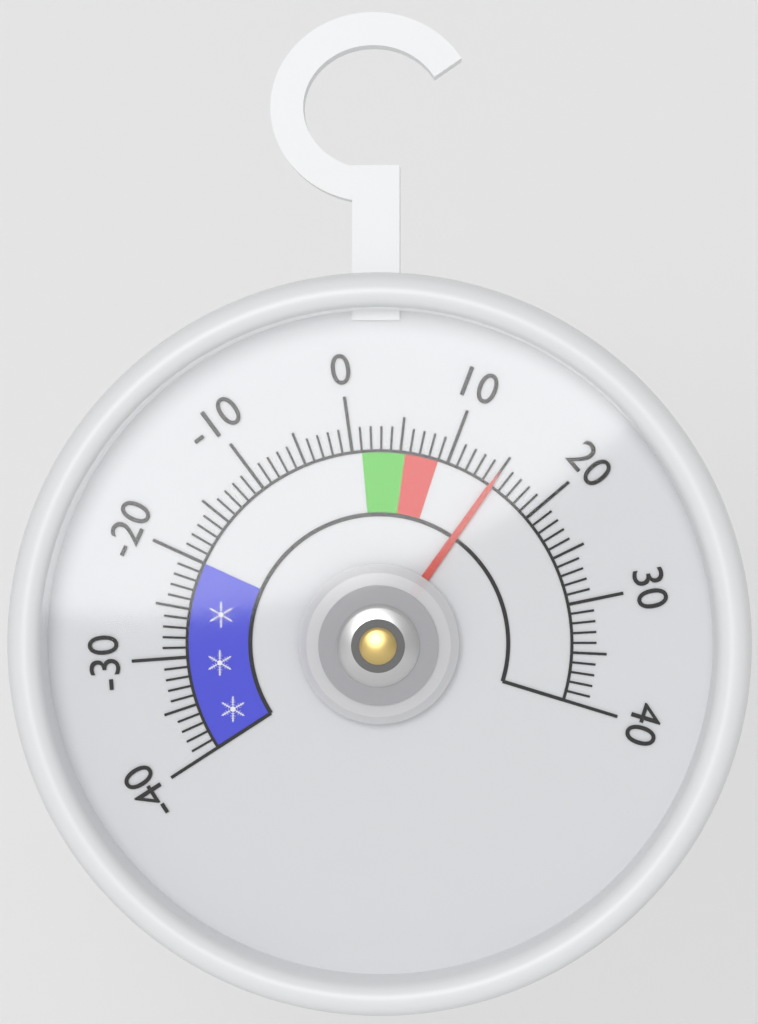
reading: 15 (no unit)
